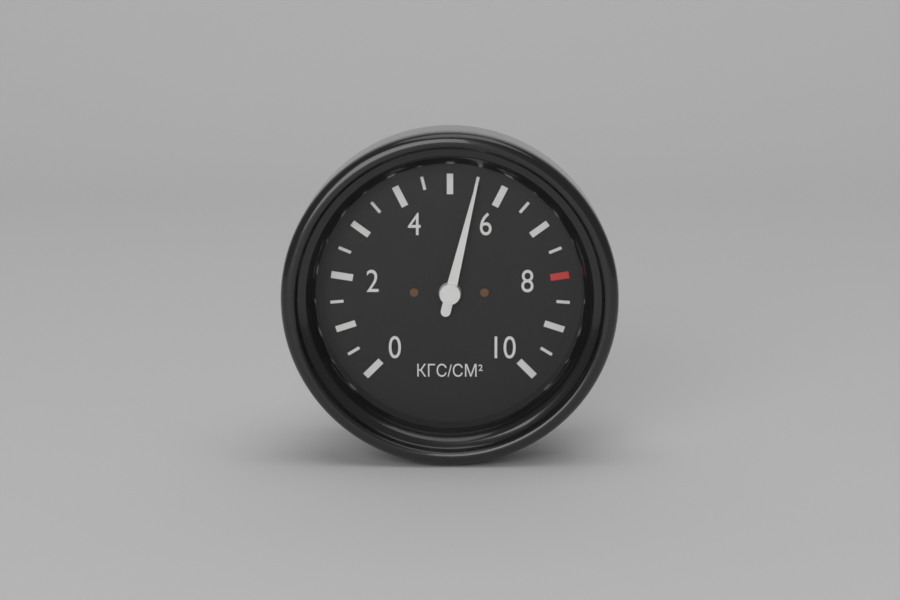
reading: 5.5 кгс/см²
